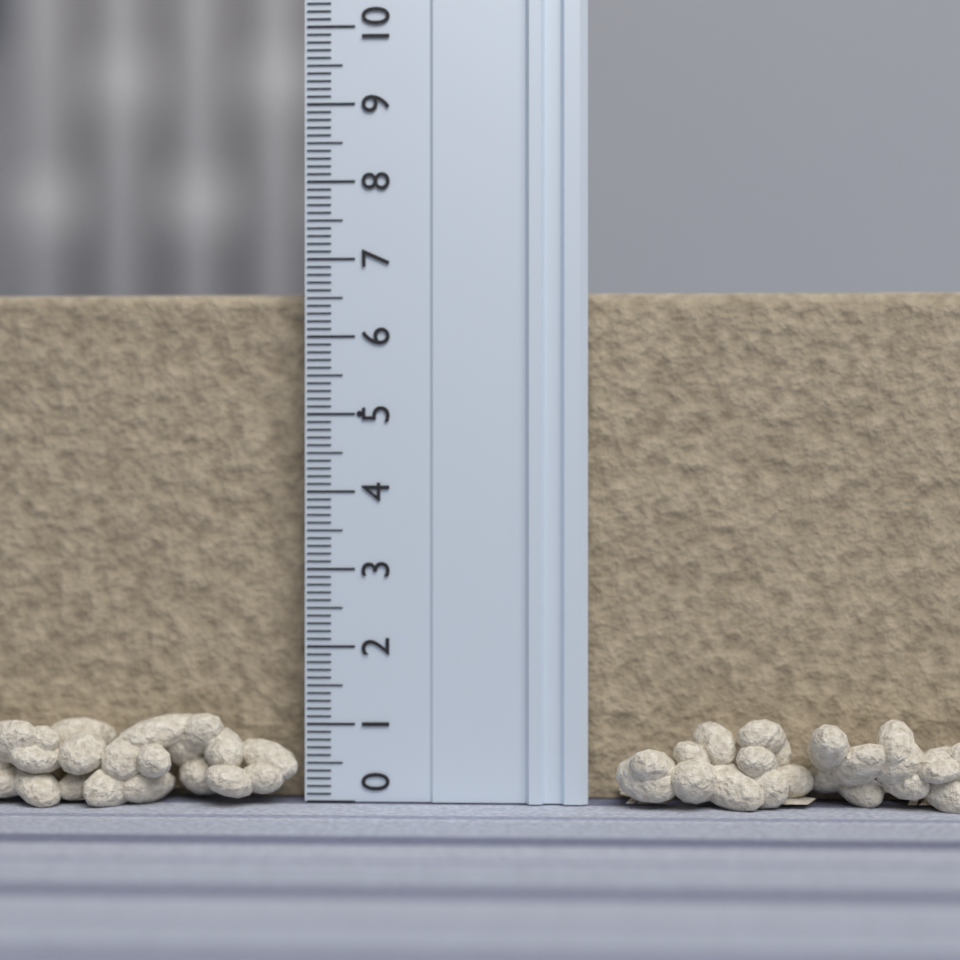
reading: 6.6 (no unit)
